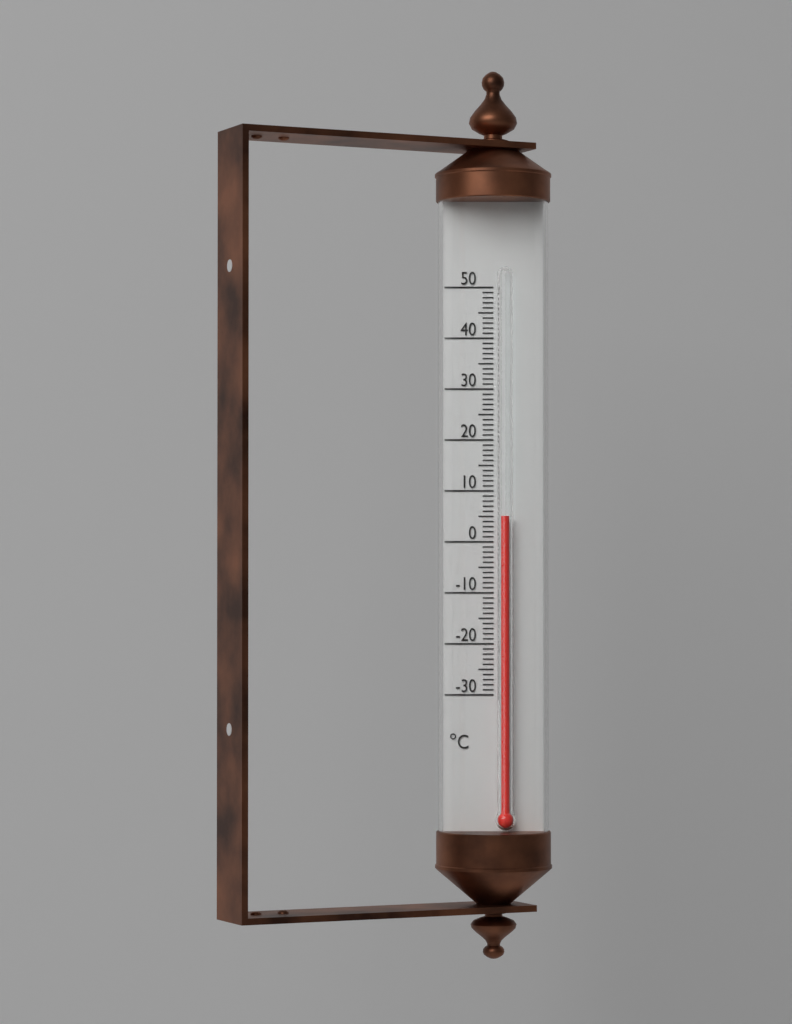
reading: 5 °C
